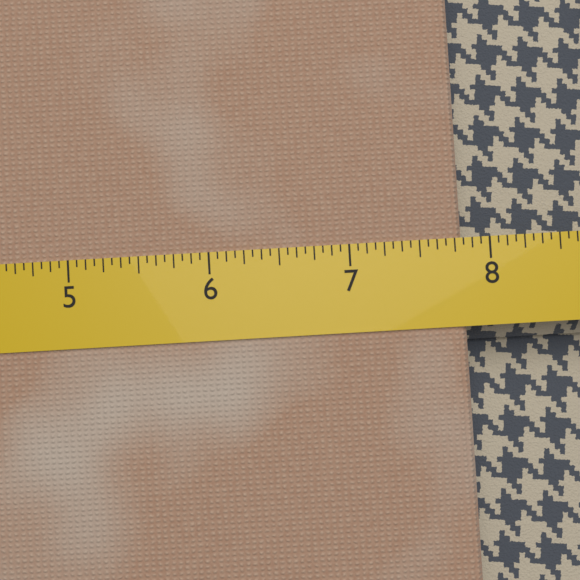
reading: 7.8125 (no unit)
